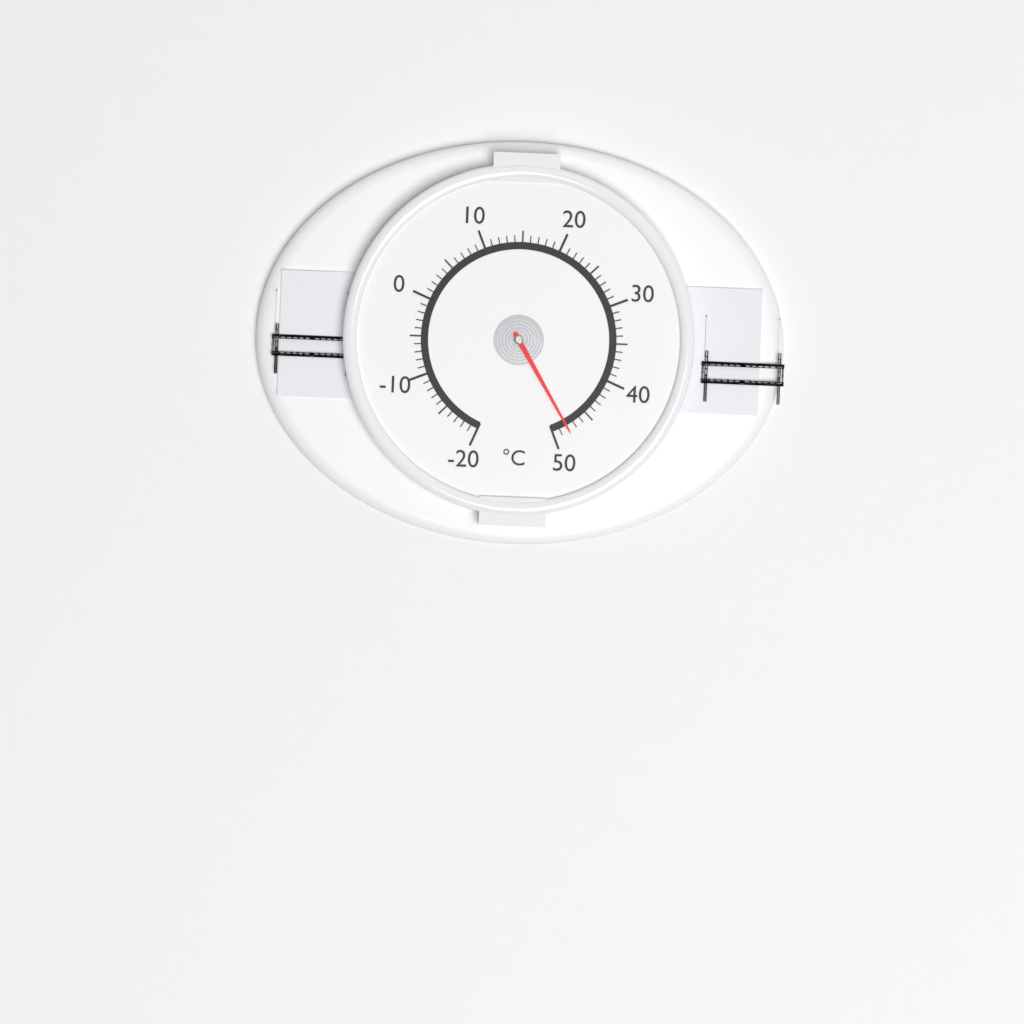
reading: 48 °C
